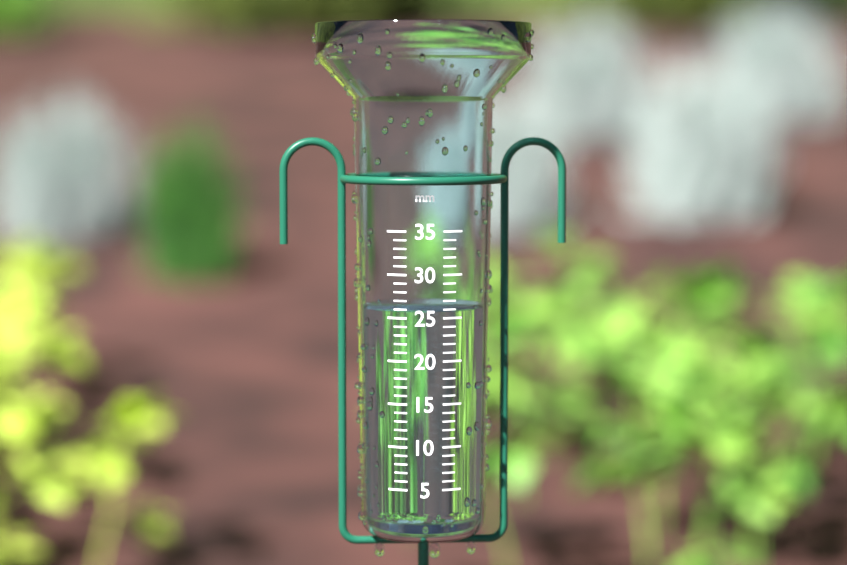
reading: 26 mm
